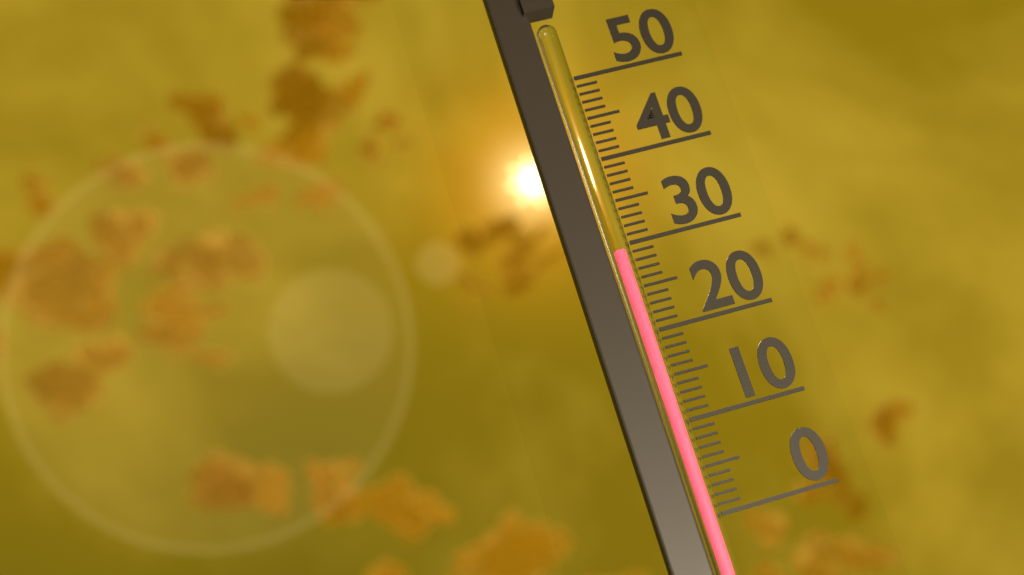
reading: 29 (no unit)
